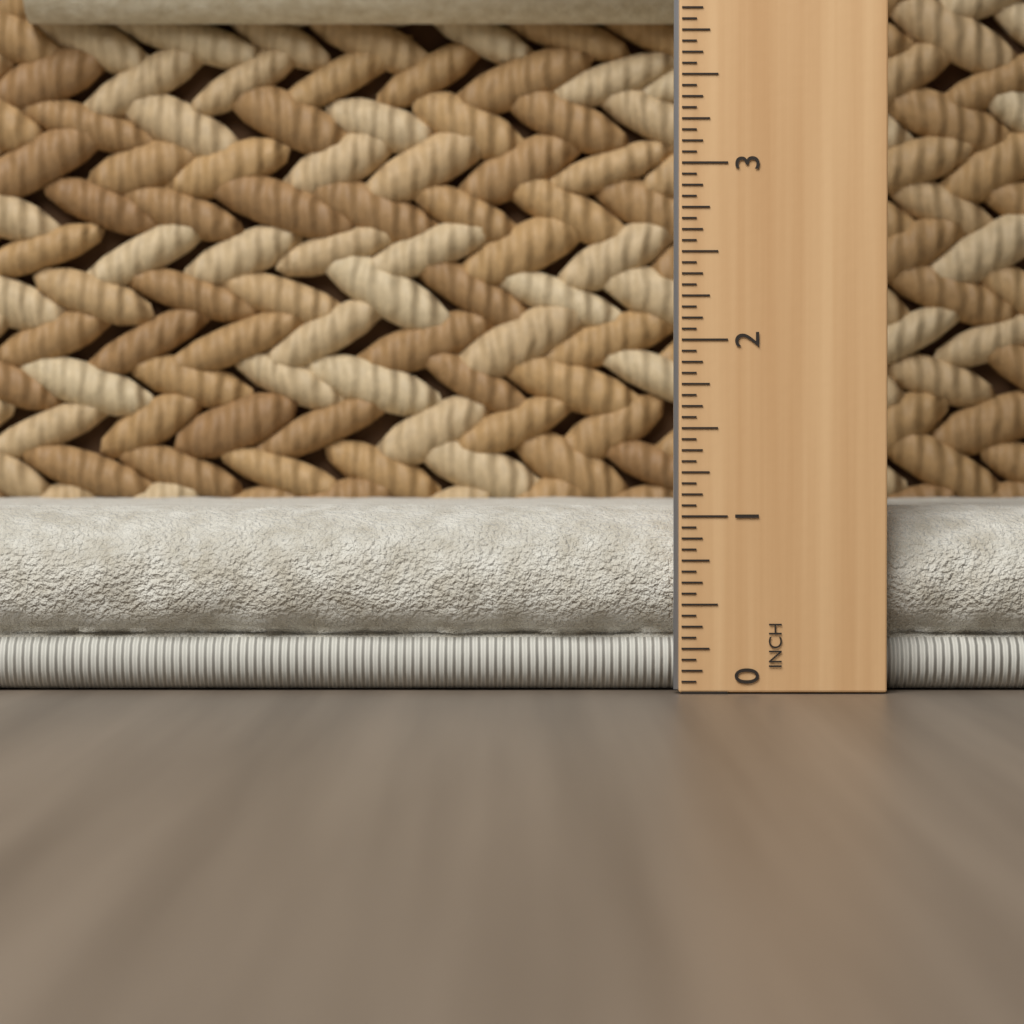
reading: 1.0600 in
